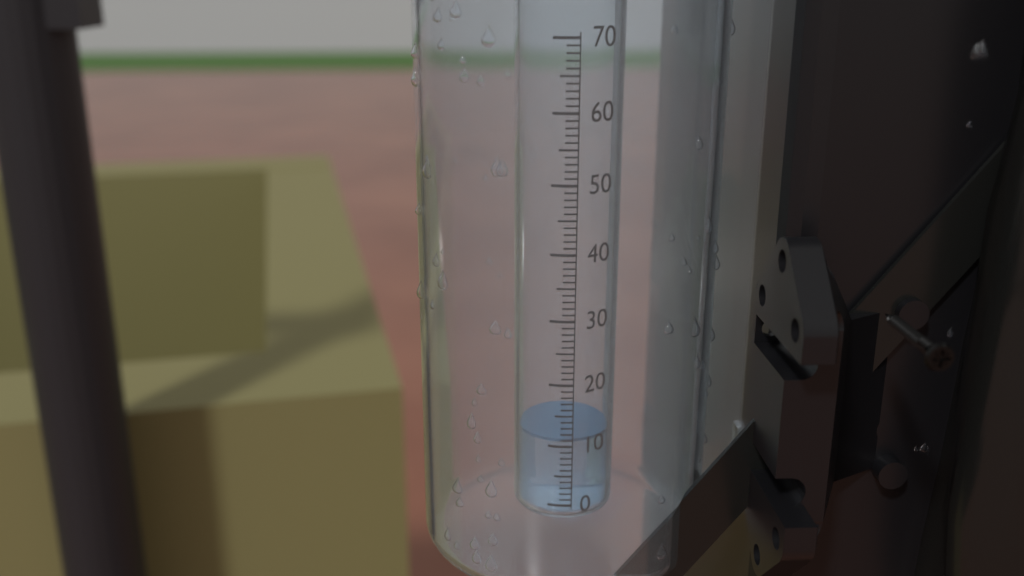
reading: 11 (no unit)
